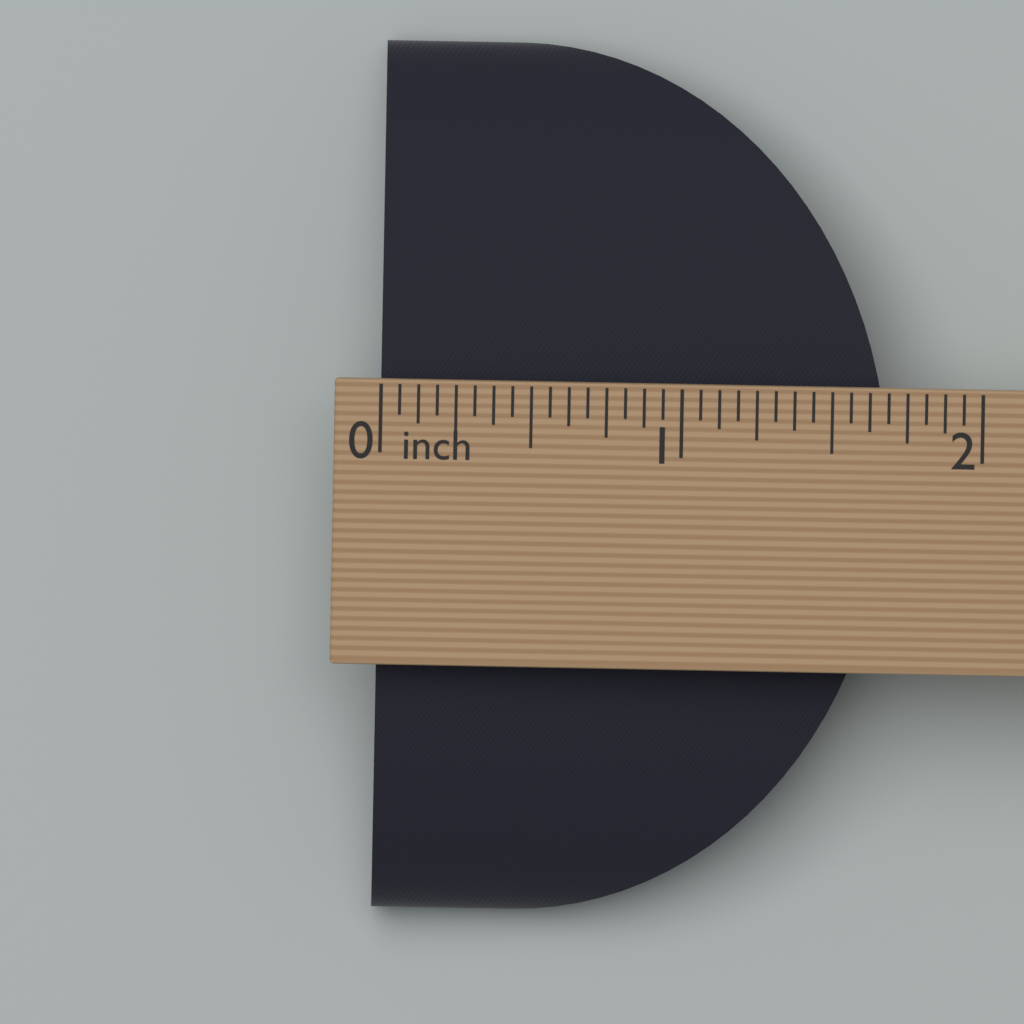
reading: 1.6875 in
